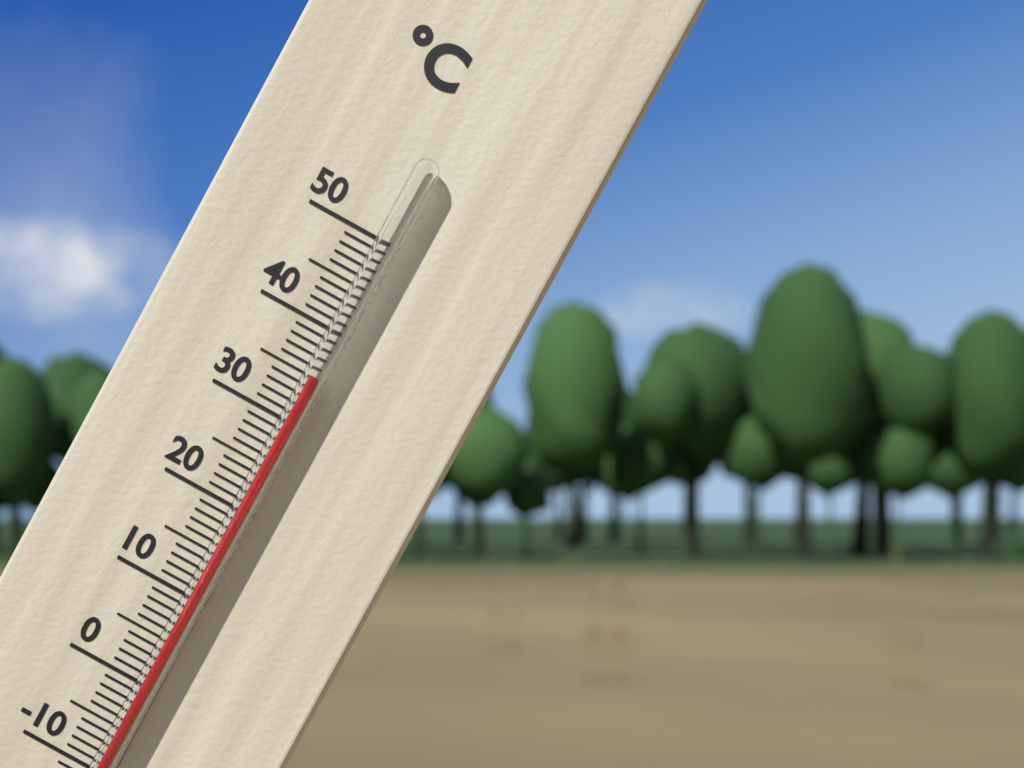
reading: 35 °C
